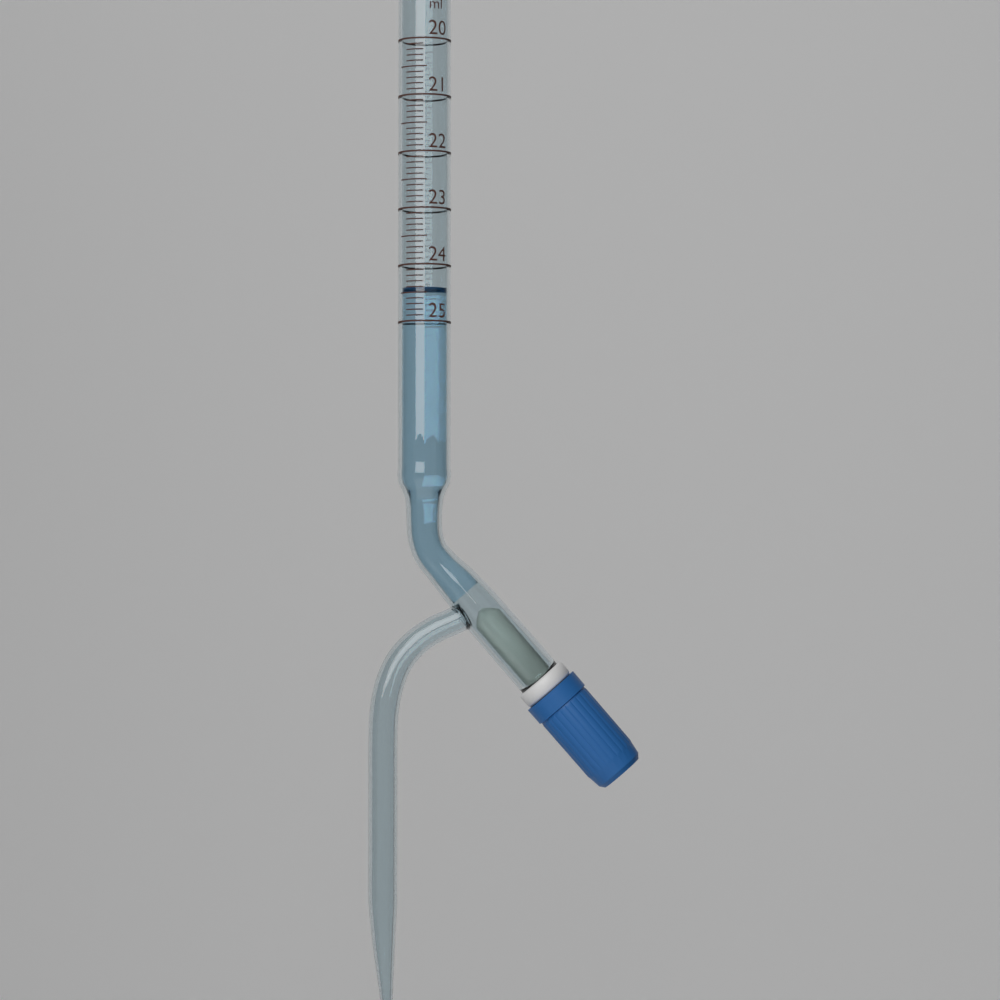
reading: 24.4 ml
